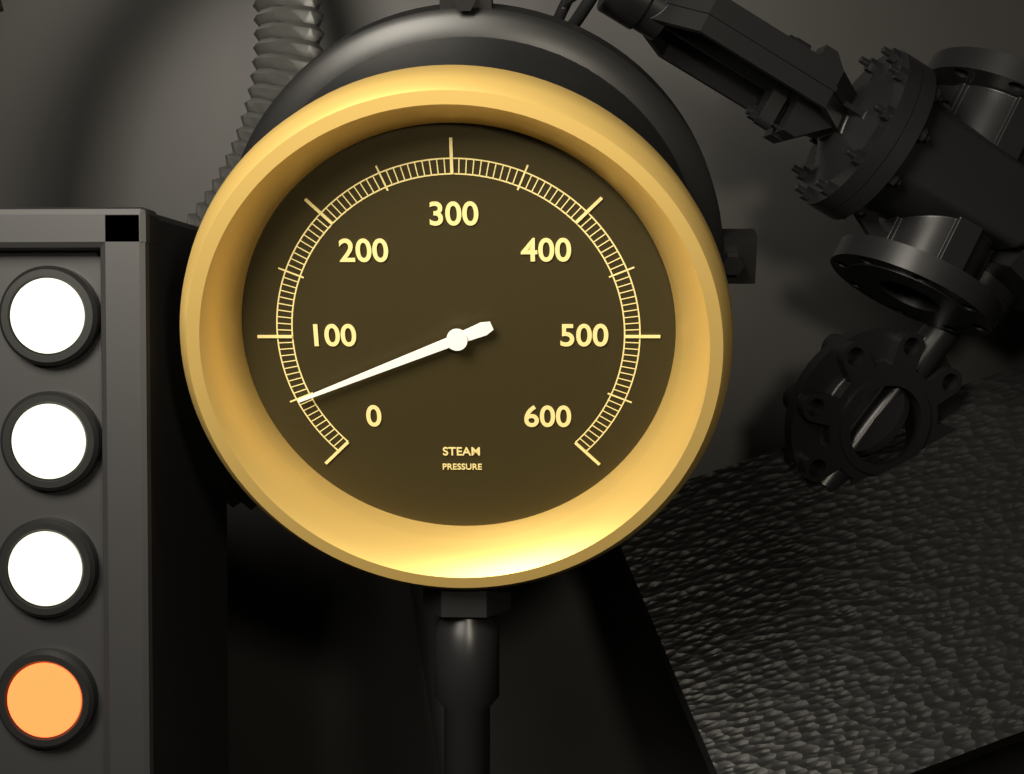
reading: 50 (no unit)
